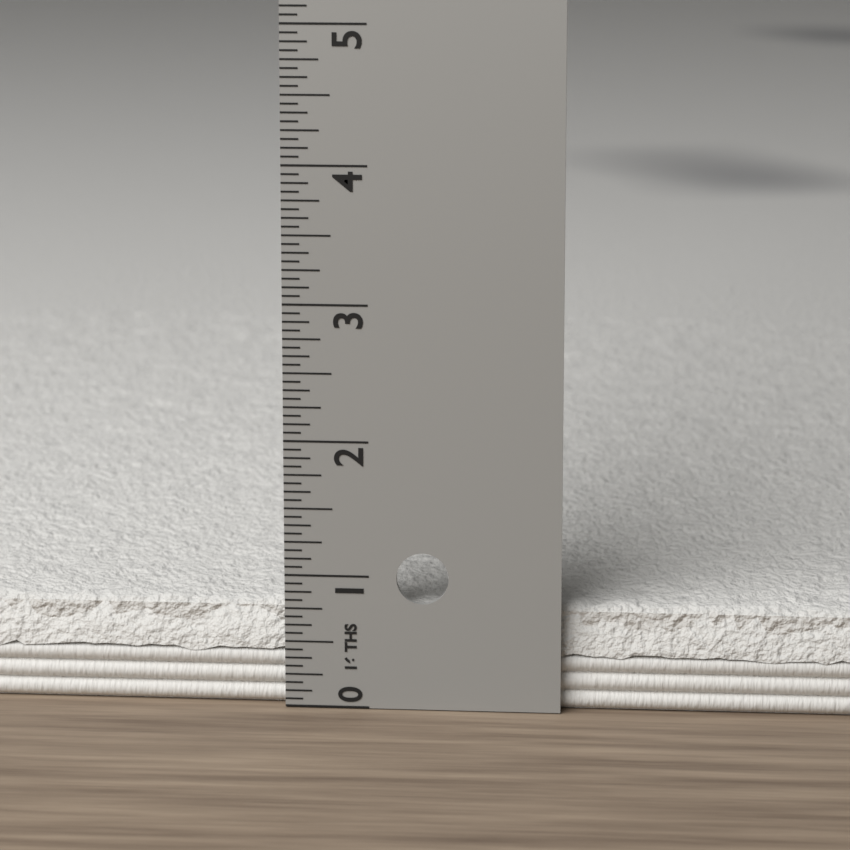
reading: 0.8125 in
